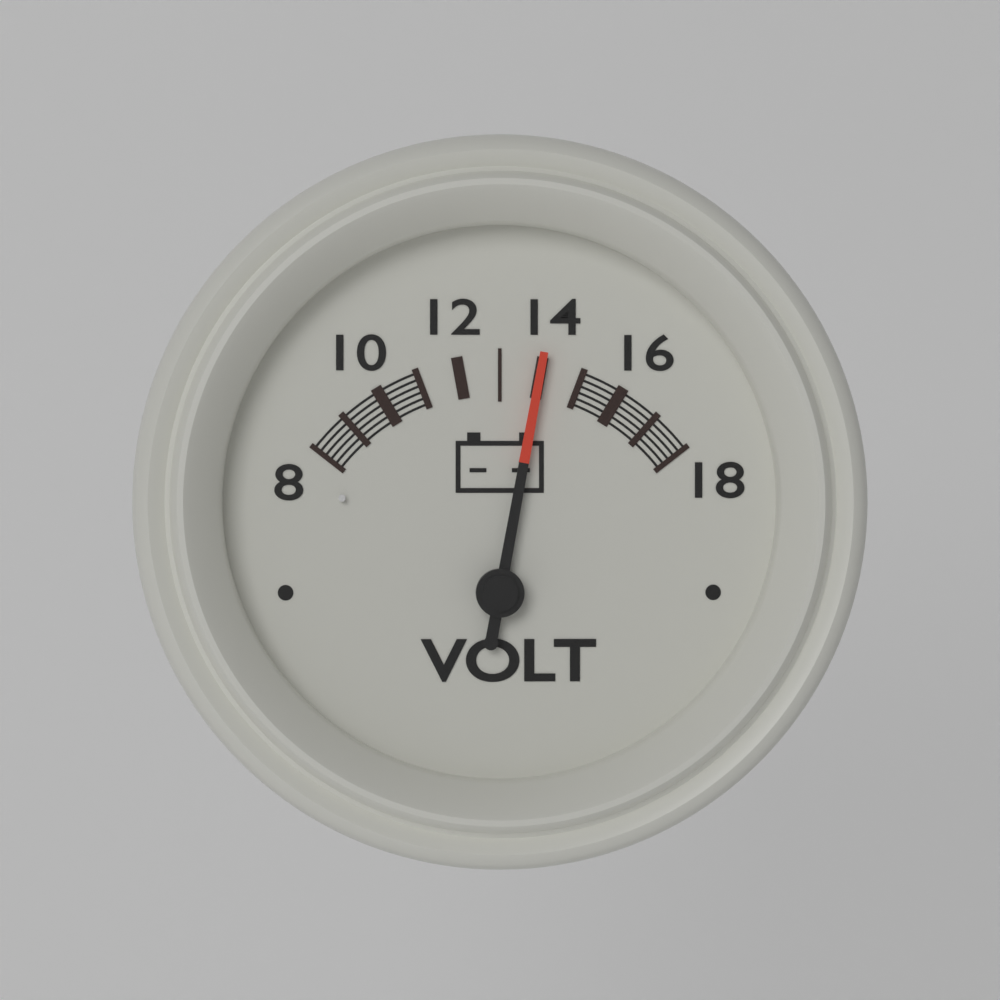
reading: 14 V
